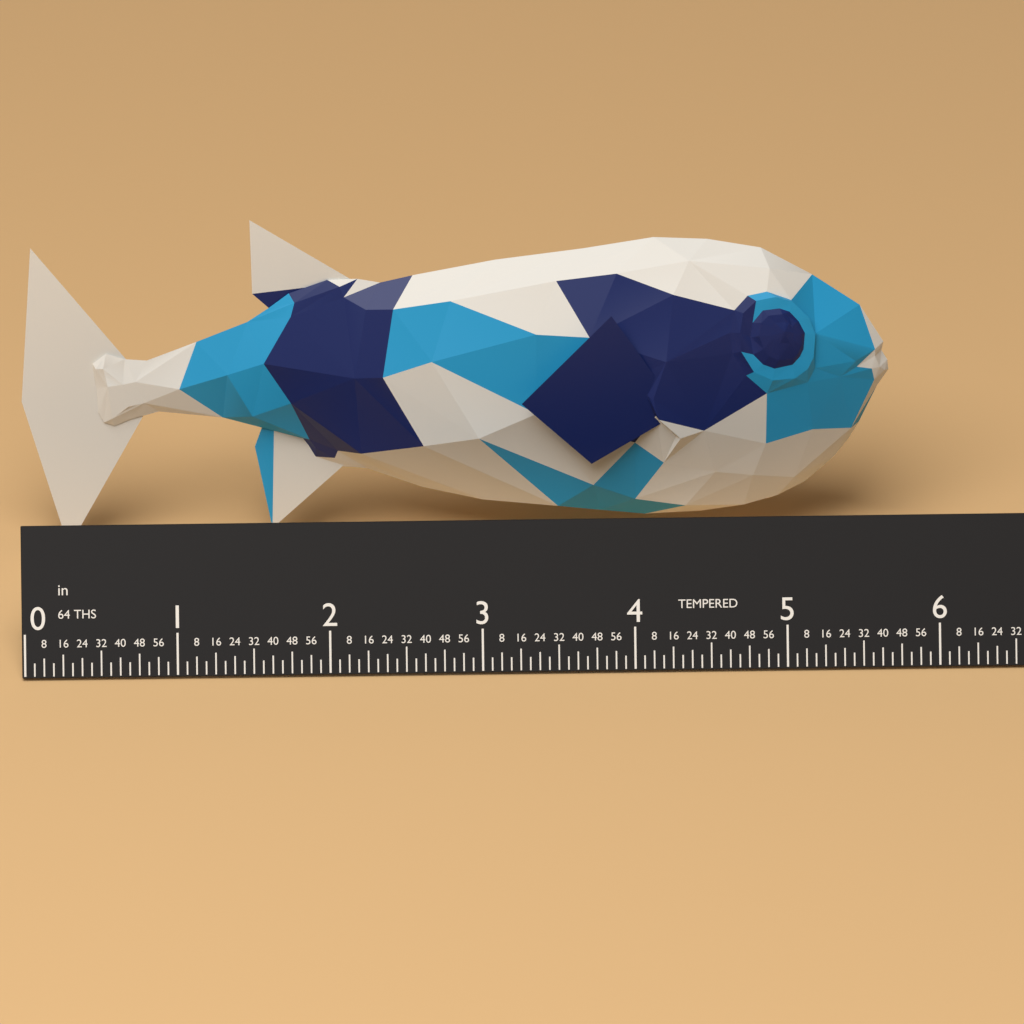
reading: 5.7500 in
